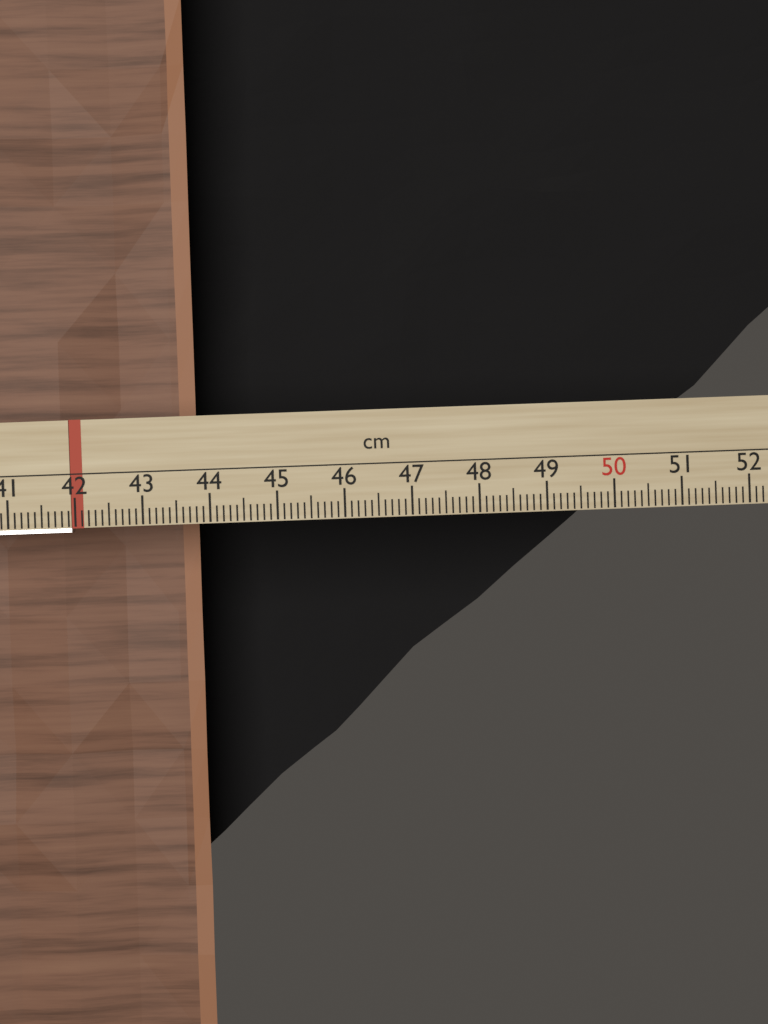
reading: 43.6 cm
